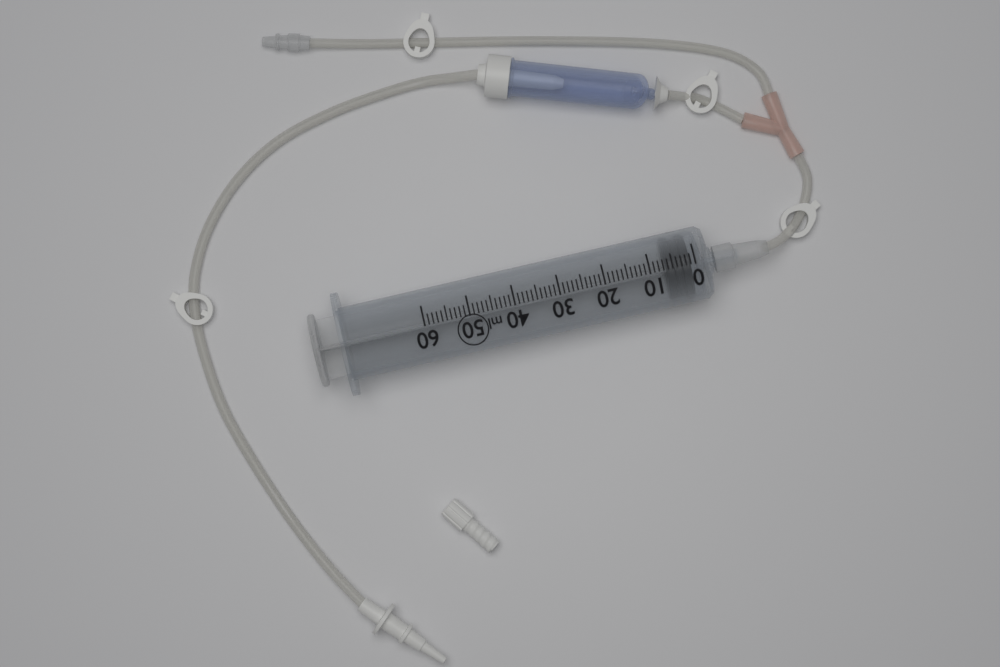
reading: 1 ml
